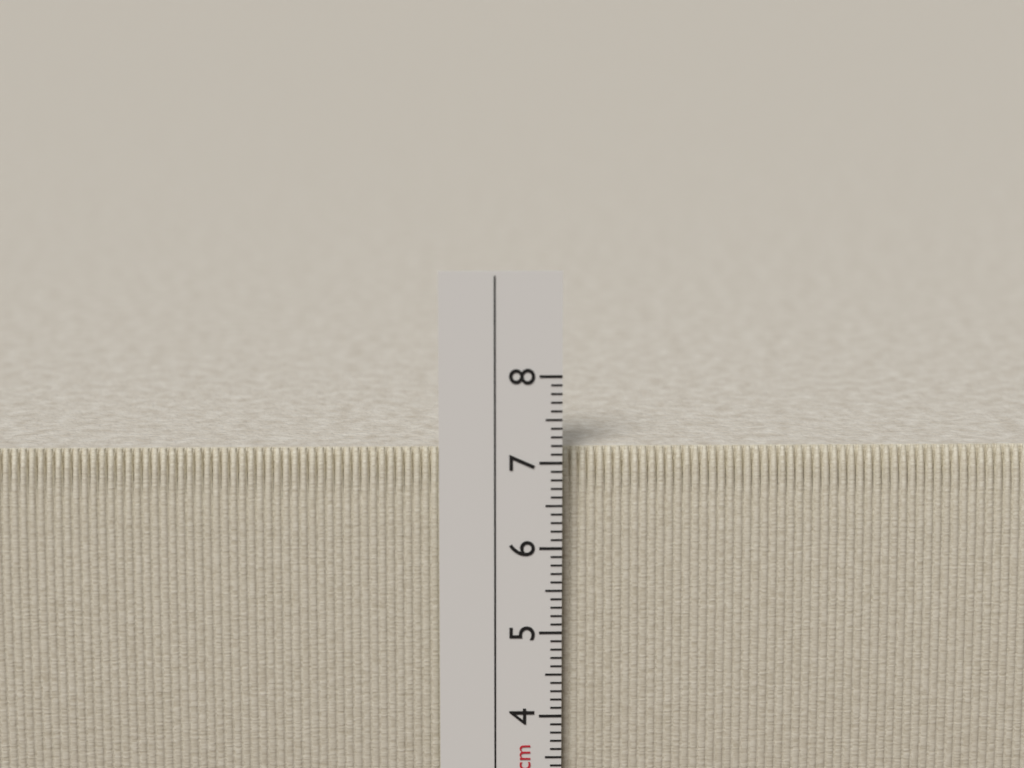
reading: 7.1 cm
